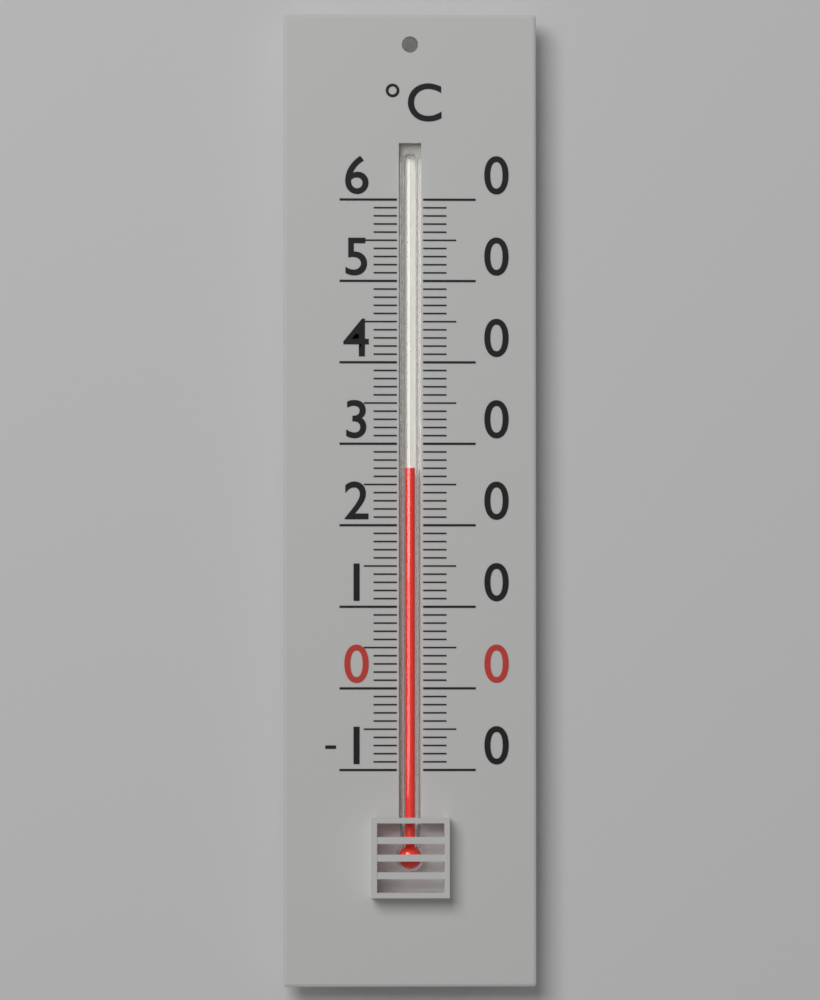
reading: 27 °C
